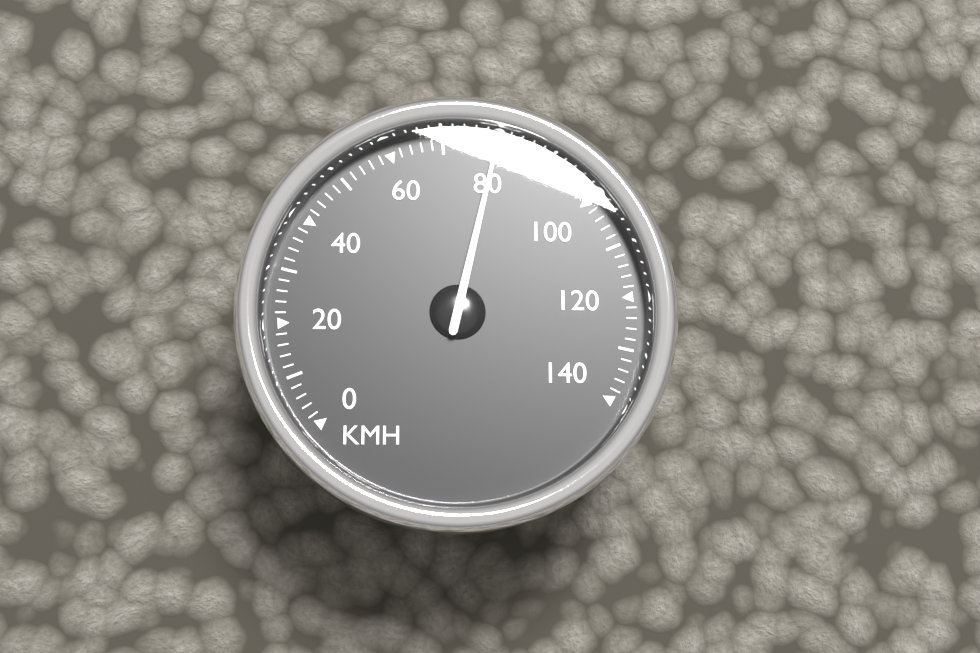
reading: 80 km/h
